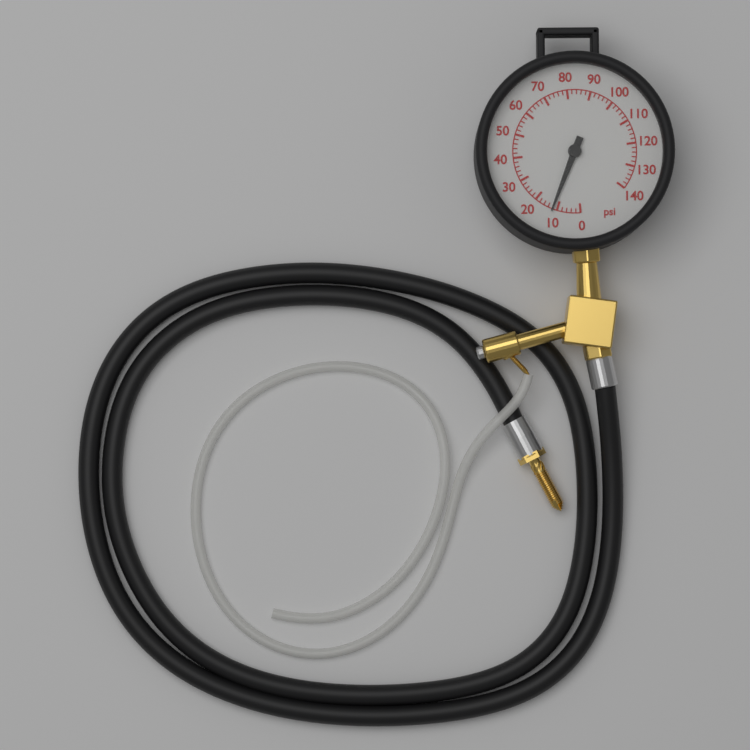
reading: 12 psi
